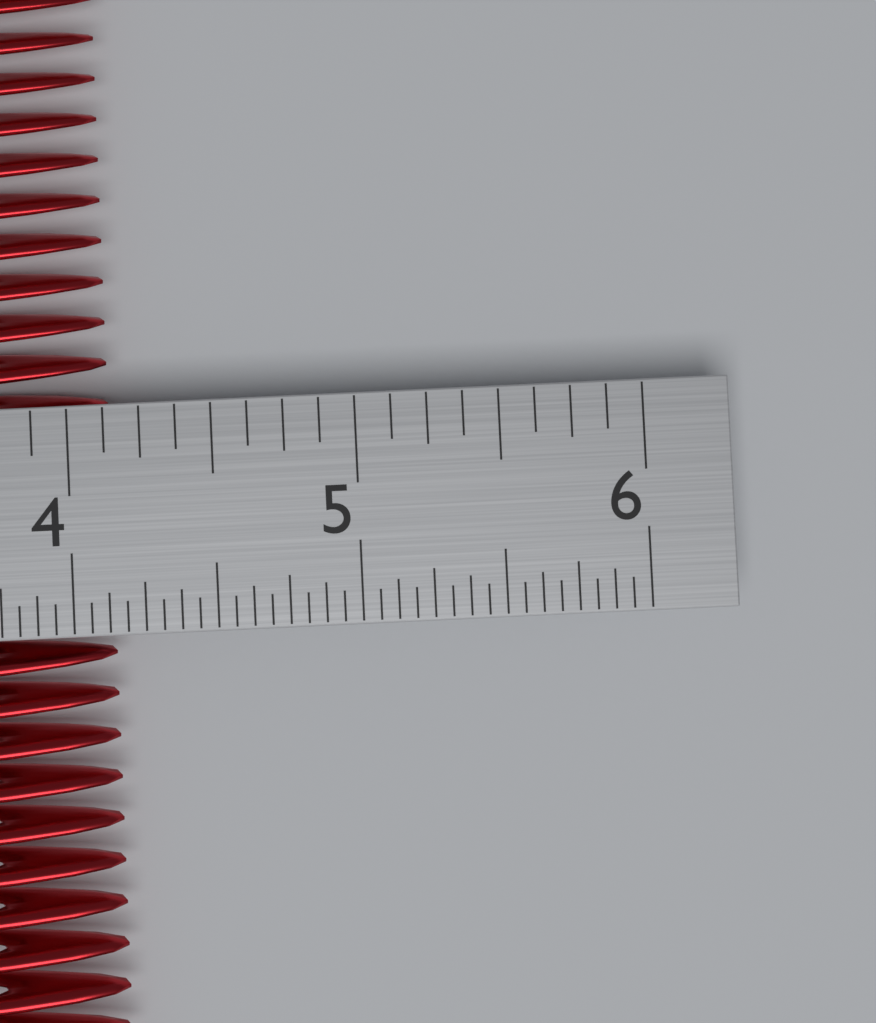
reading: 4.1250 in
